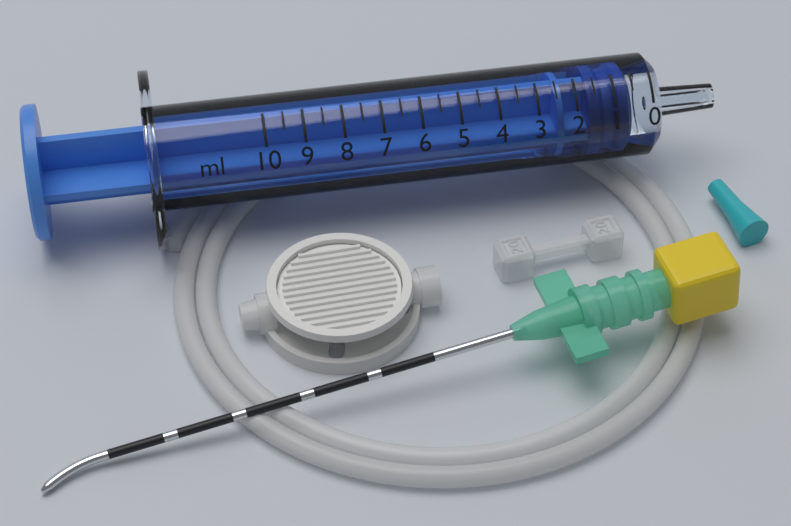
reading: 0.5 ml
